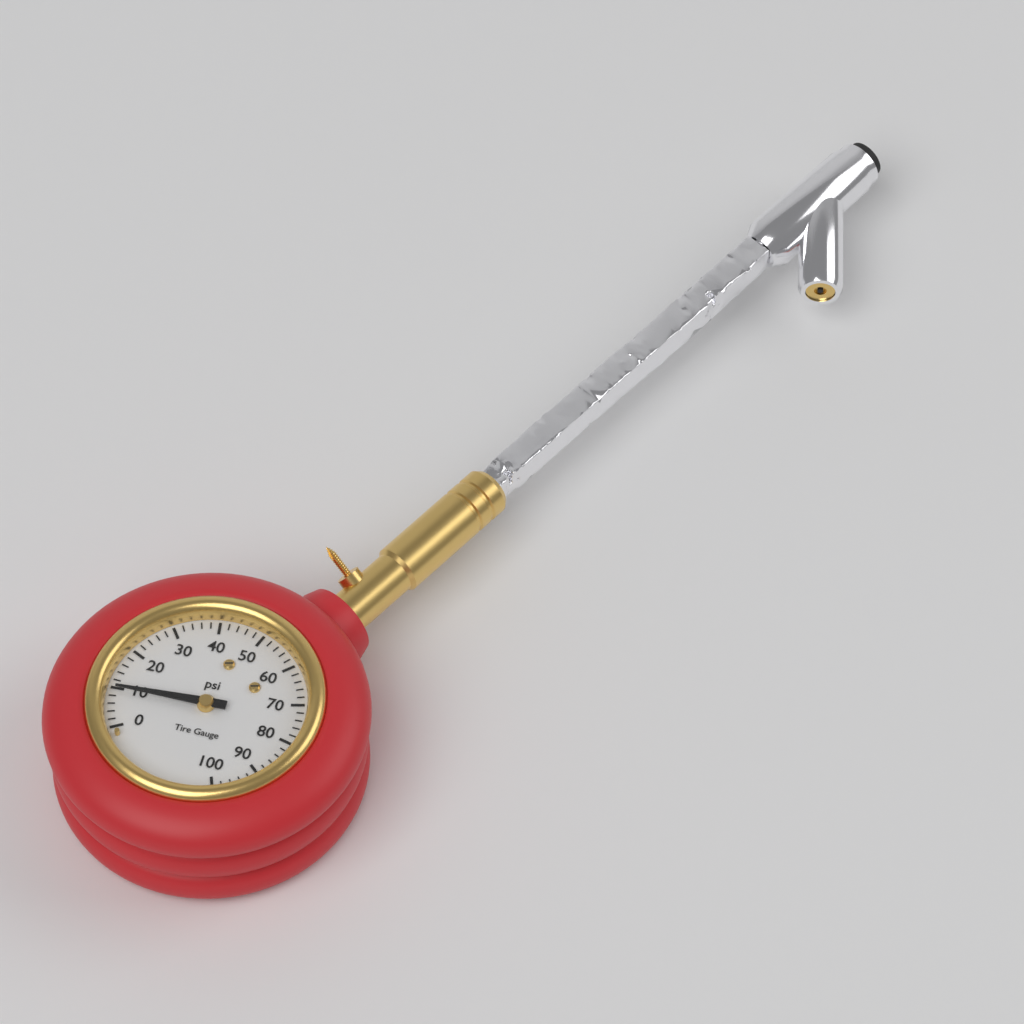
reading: 10 psi
